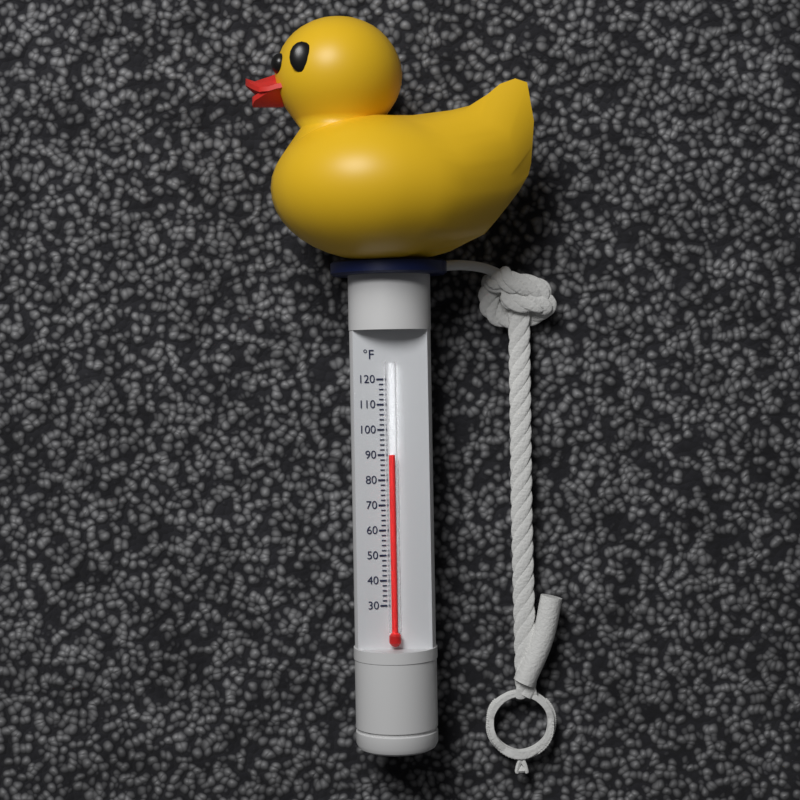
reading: 90 °F
